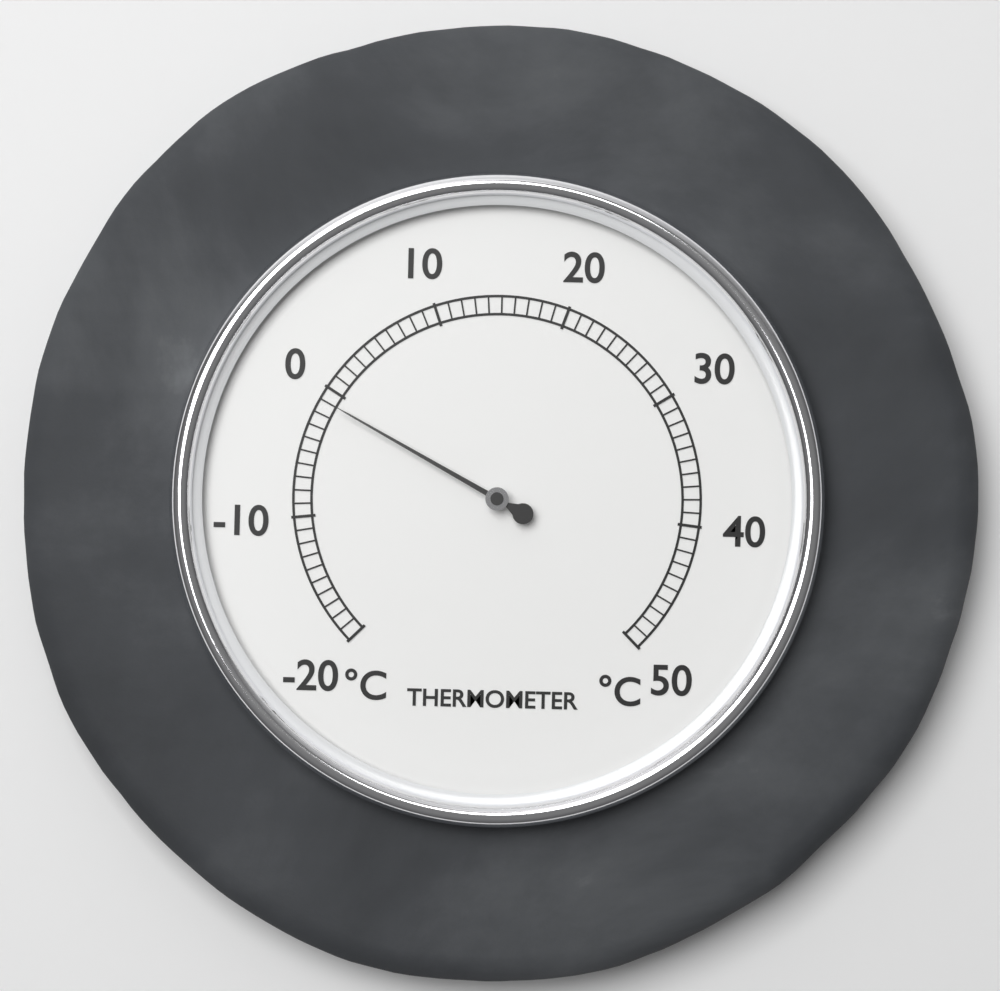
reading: -1 °C
